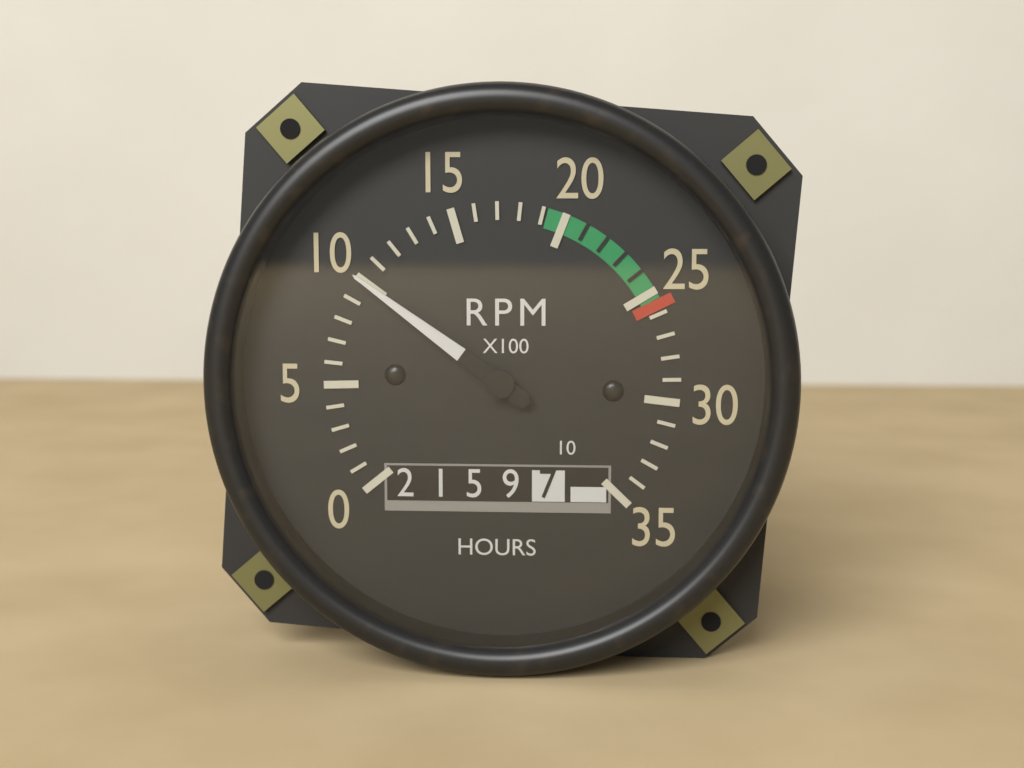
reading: 10 RPM x100
